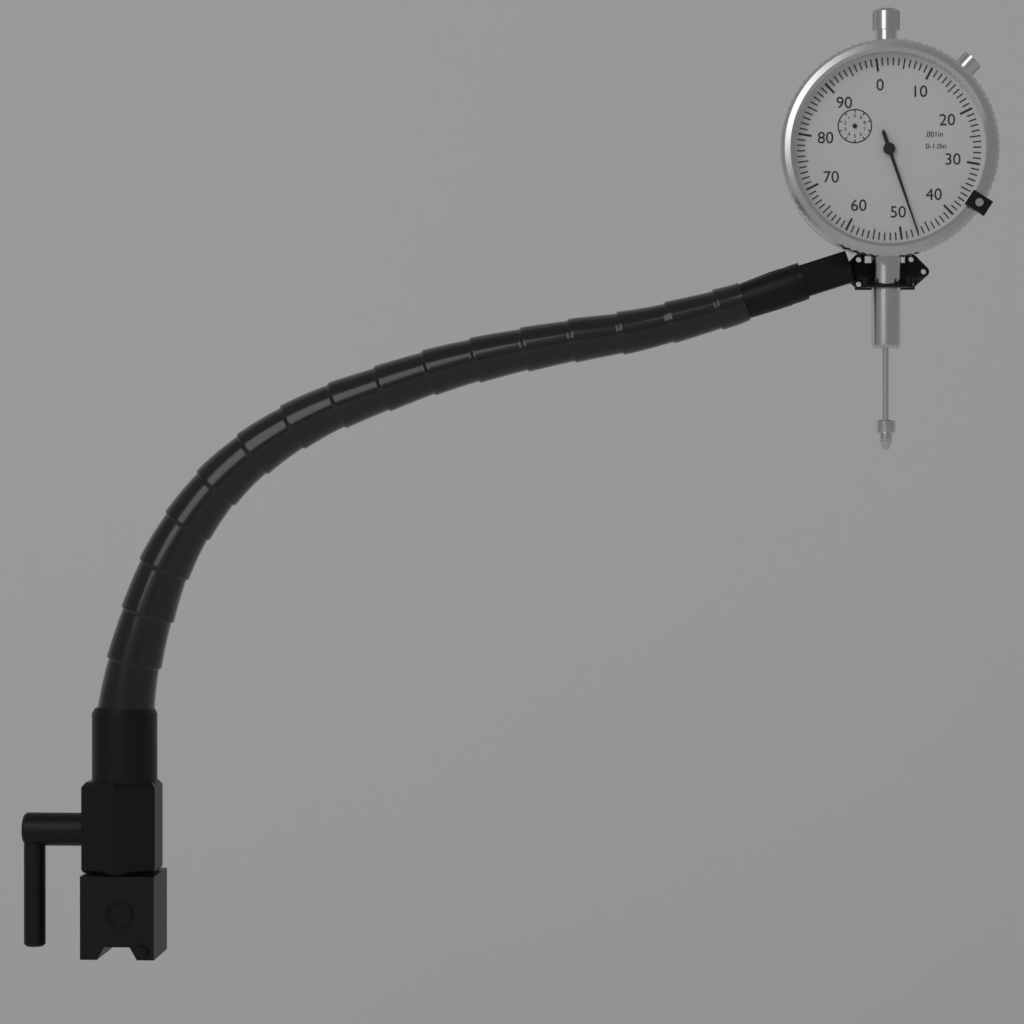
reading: 0.047 in
